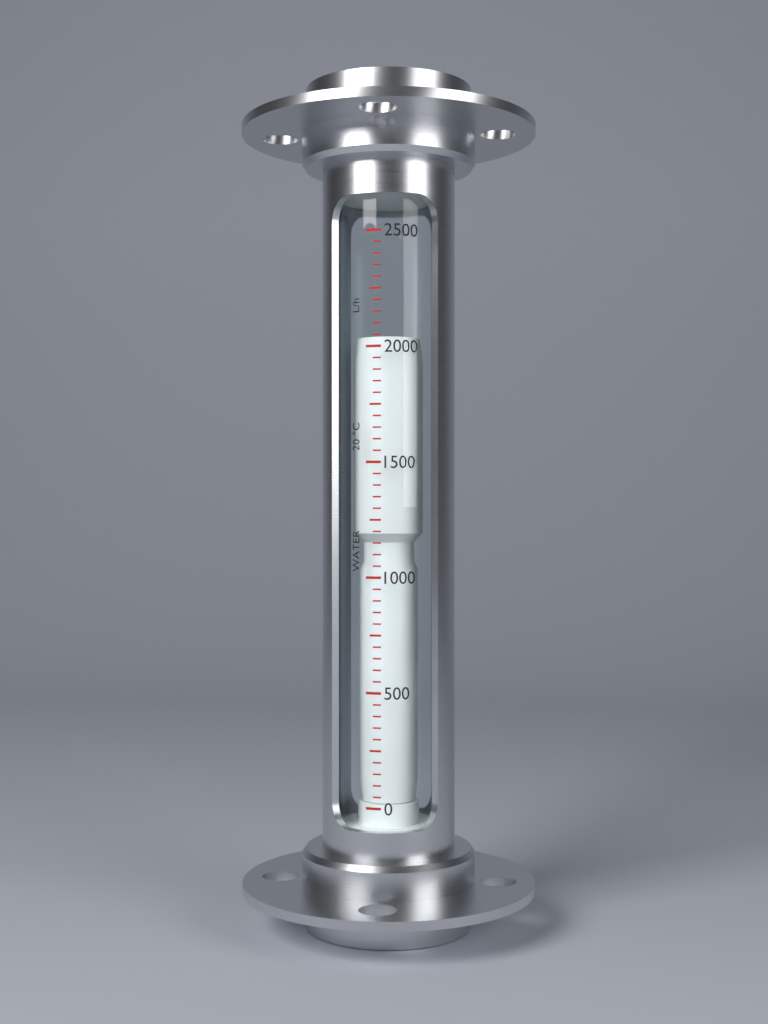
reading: 2050 L/h
